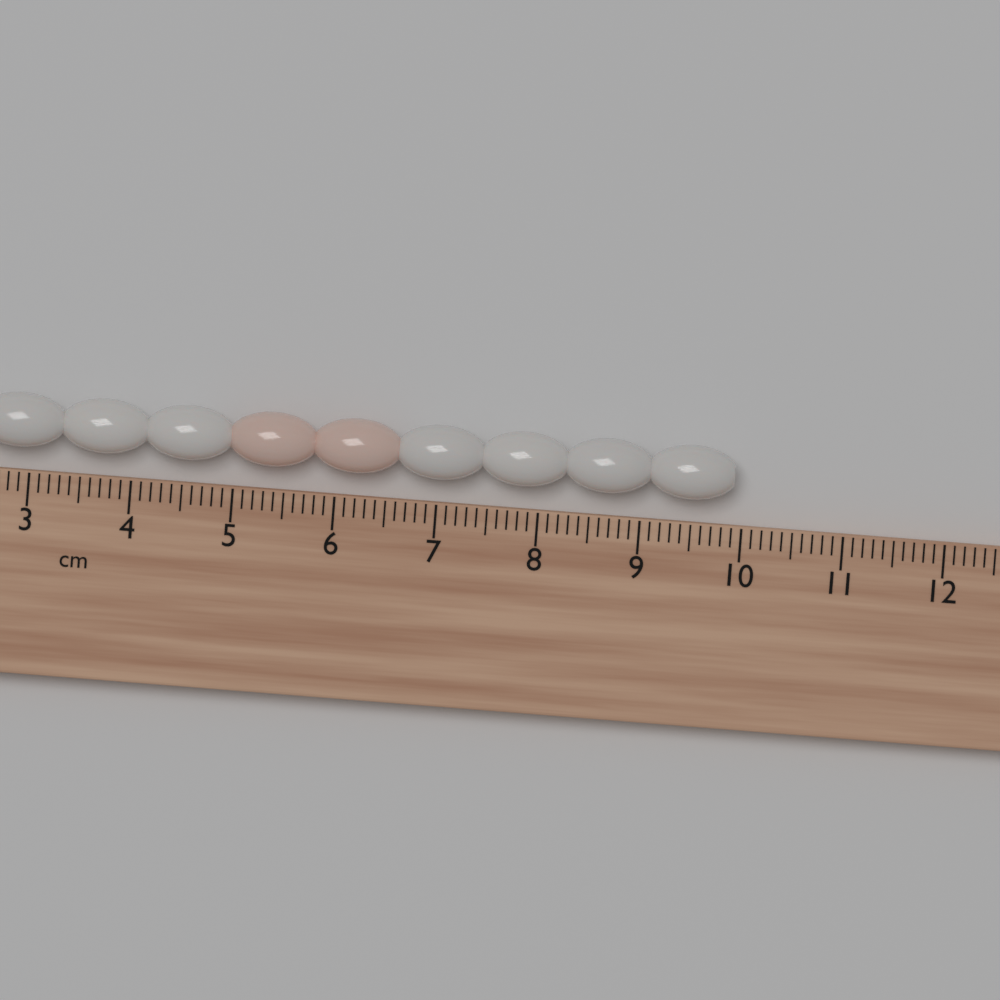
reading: 9.9 cm
